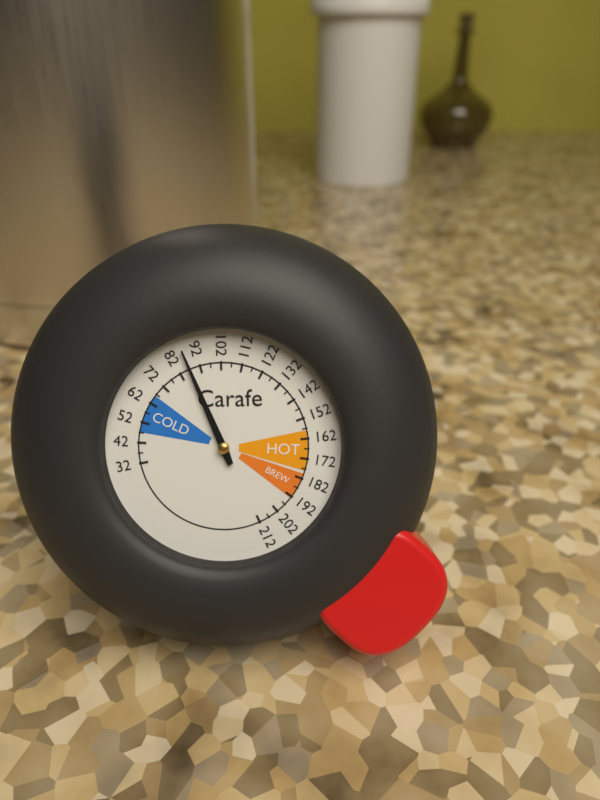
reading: 87 (no unit)
